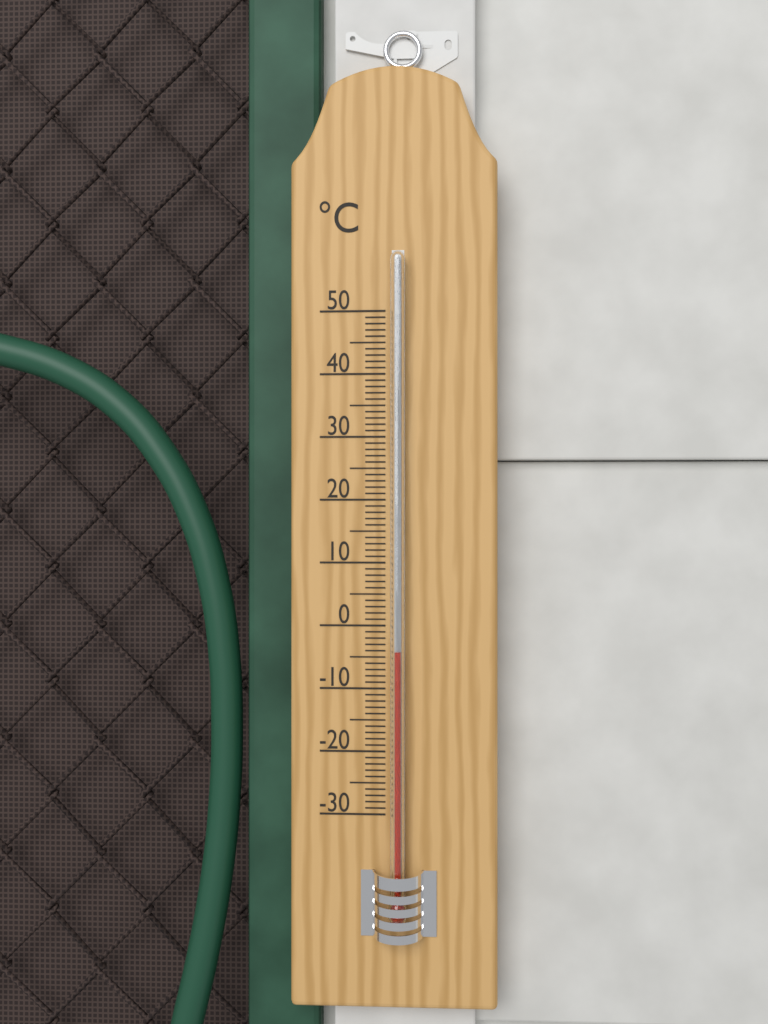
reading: -4 °C
